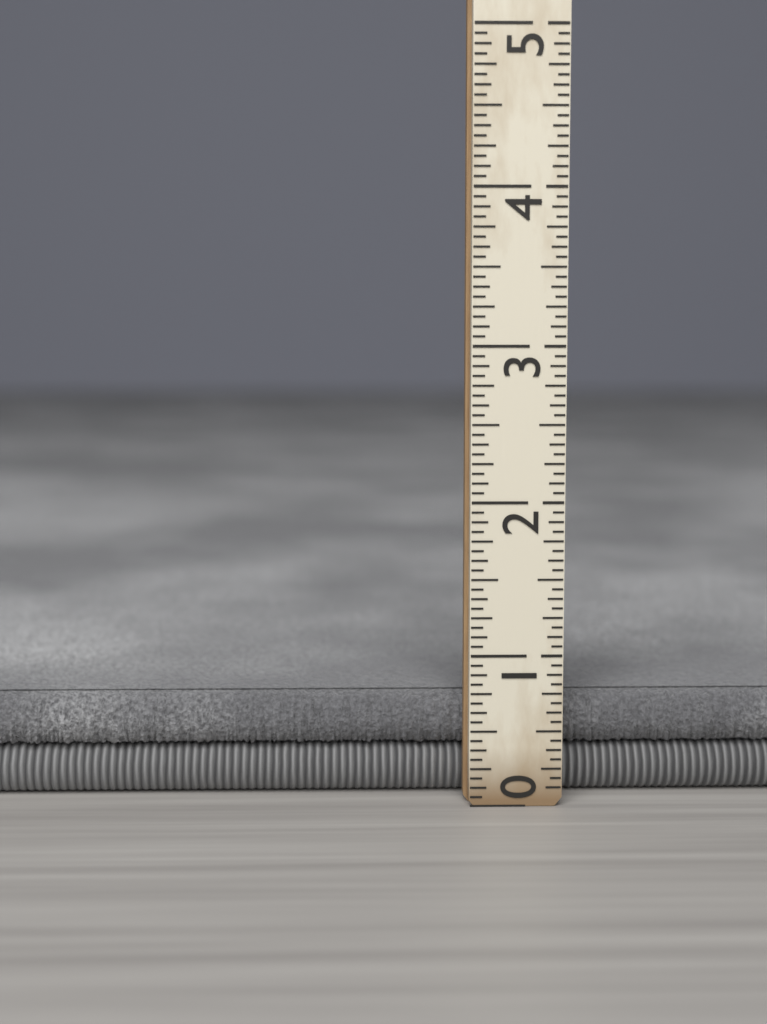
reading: 0.6875 (no unit)
